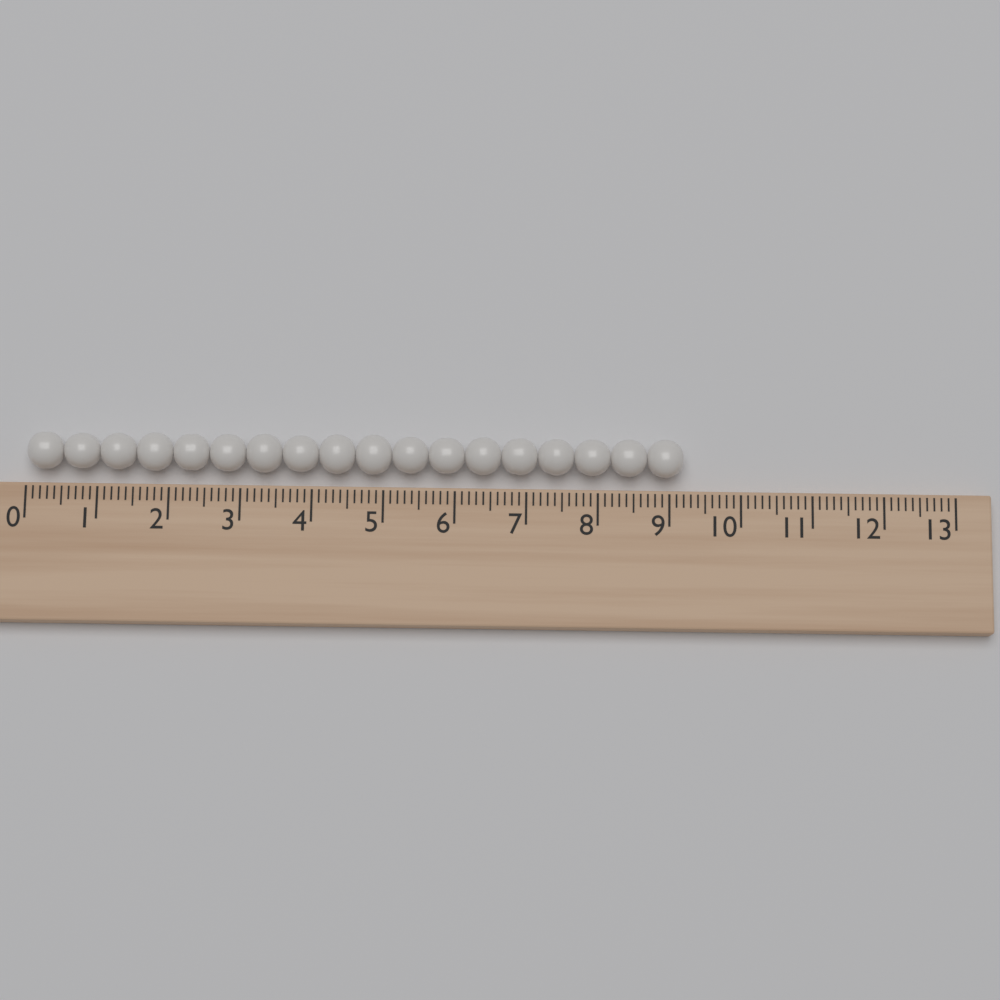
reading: 9.2 (no unit)
